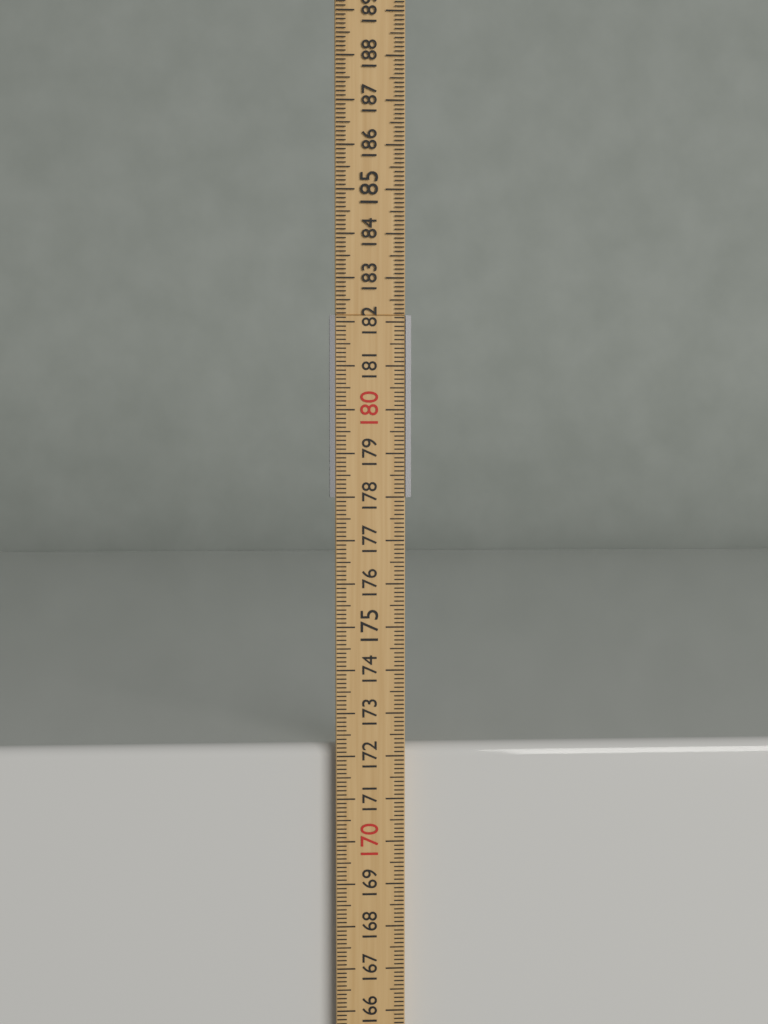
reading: 172.2 cm
